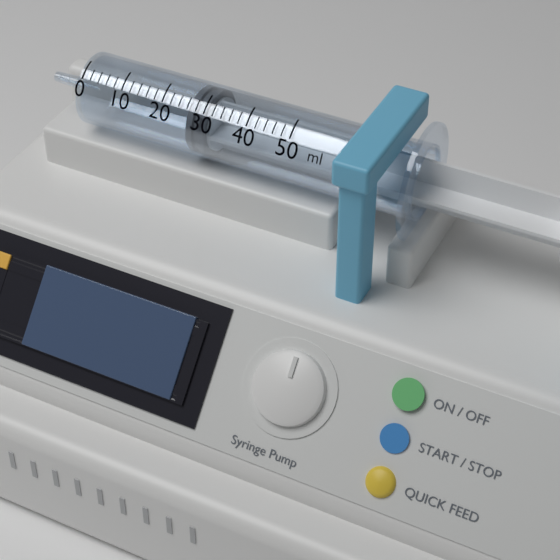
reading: 26 ml
